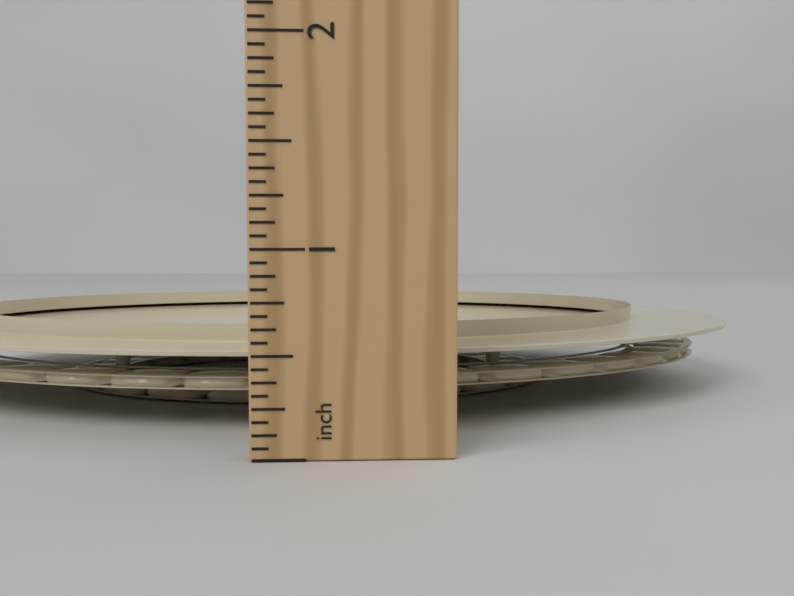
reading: 0.5625 in
